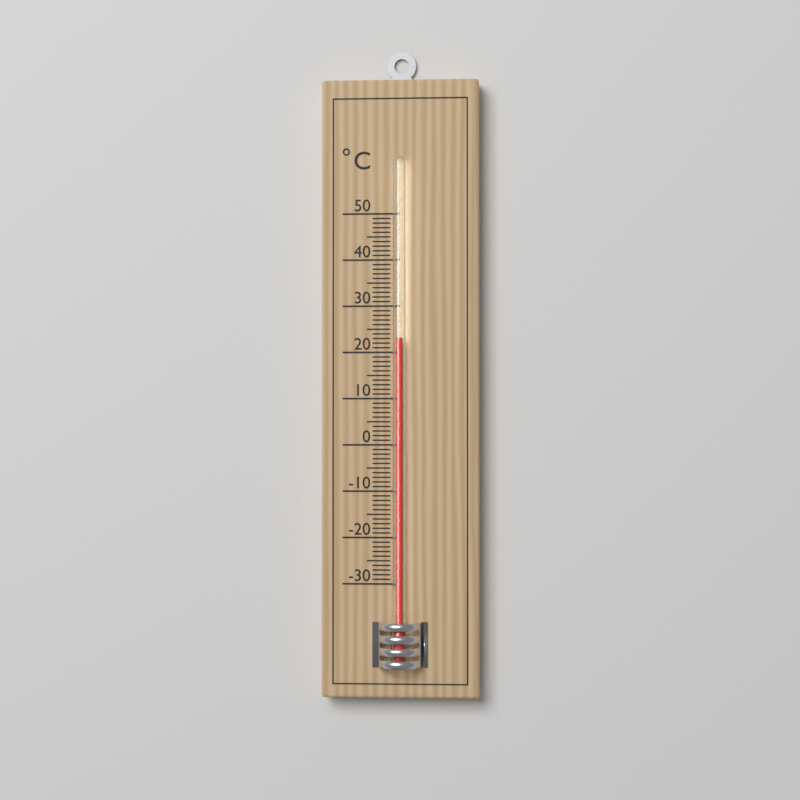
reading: 23 °C
